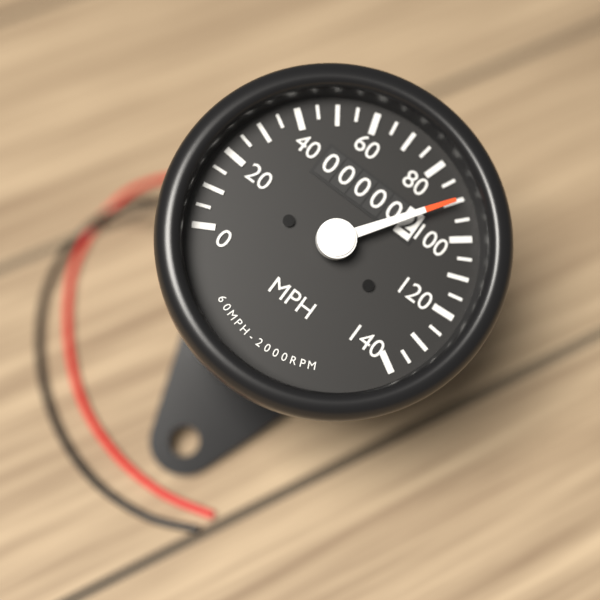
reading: 90 MPH
